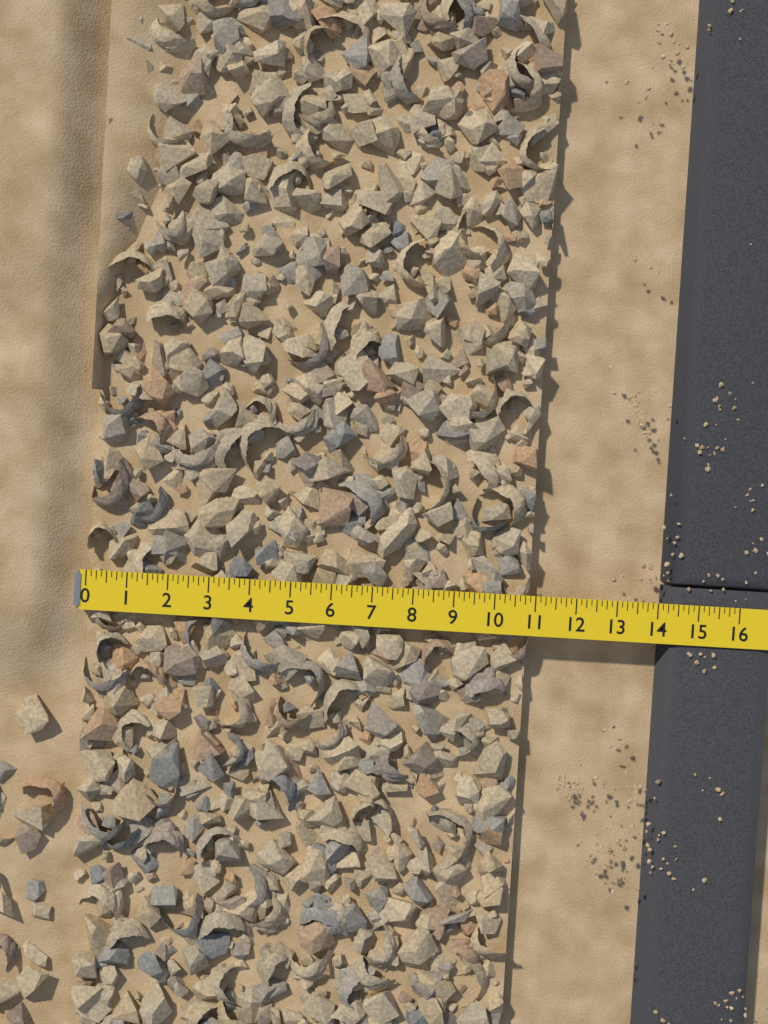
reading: 10.875 (no unit)
